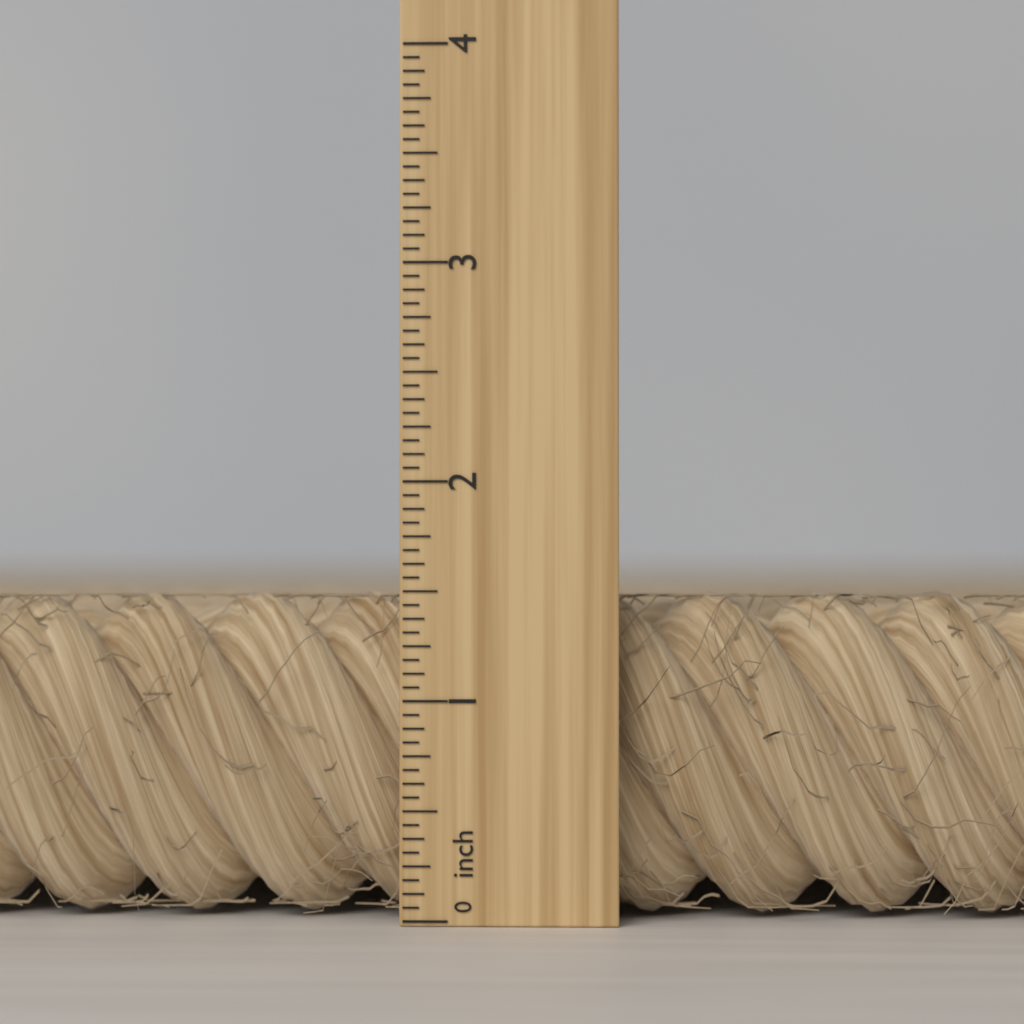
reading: 1.5000 inch
